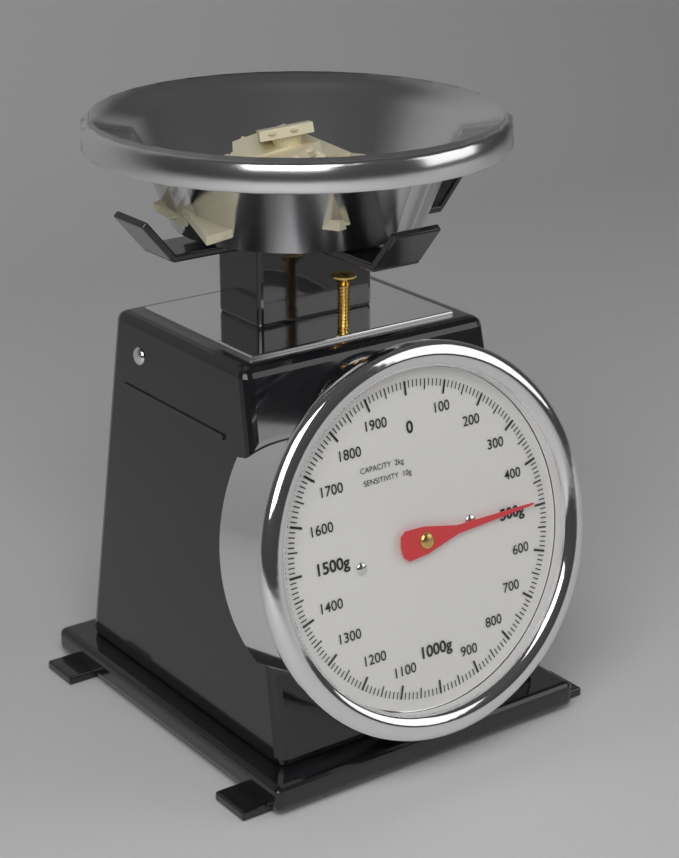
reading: 490 g
